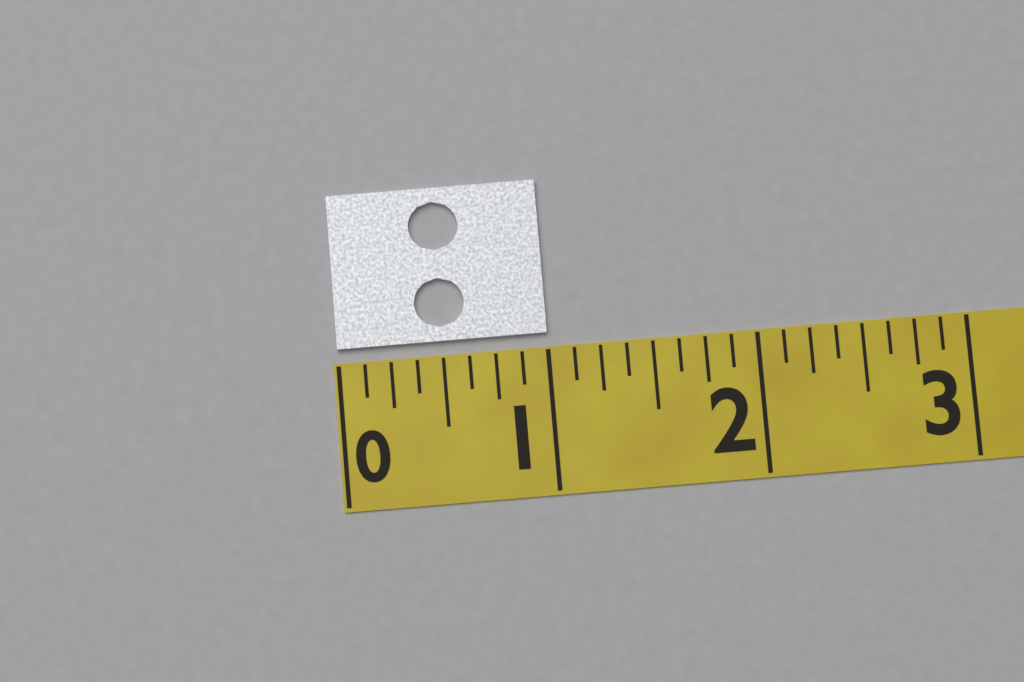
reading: 1.000 (no unit)
